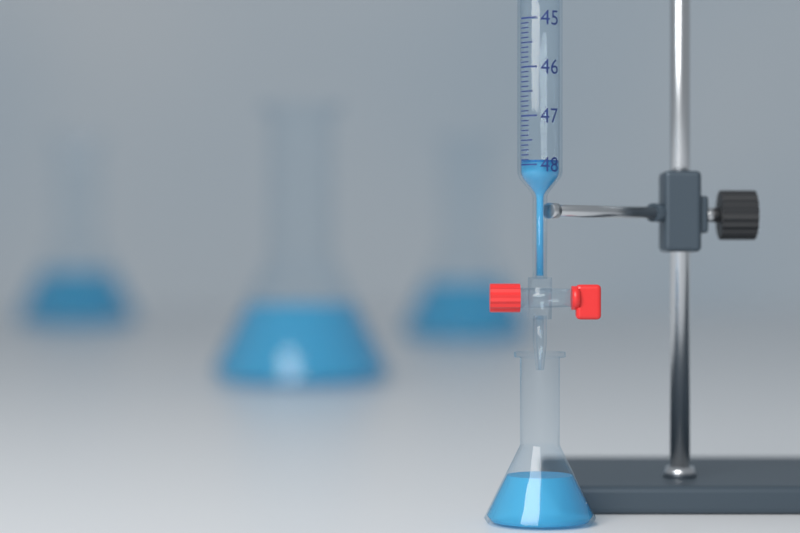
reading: 47.9 (no unit)
